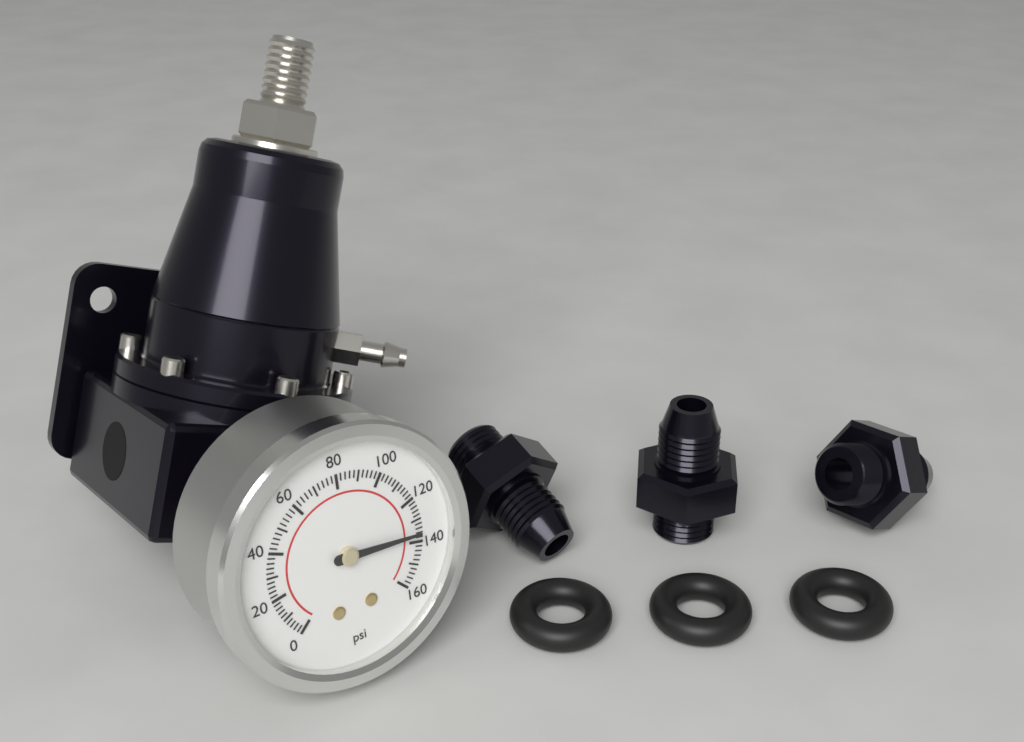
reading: 136 psi
